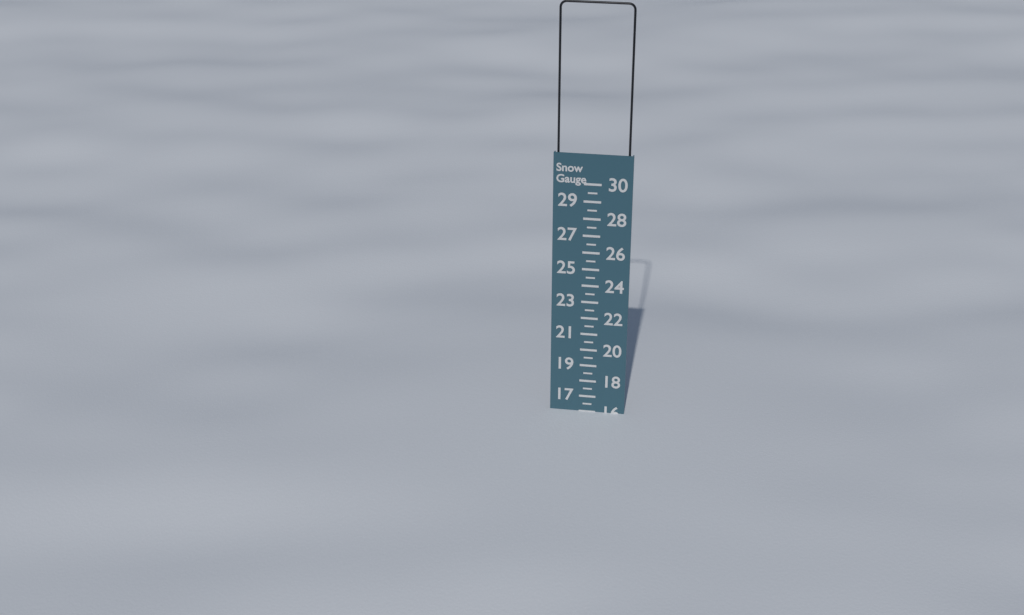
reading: 16.0 (no unit)
